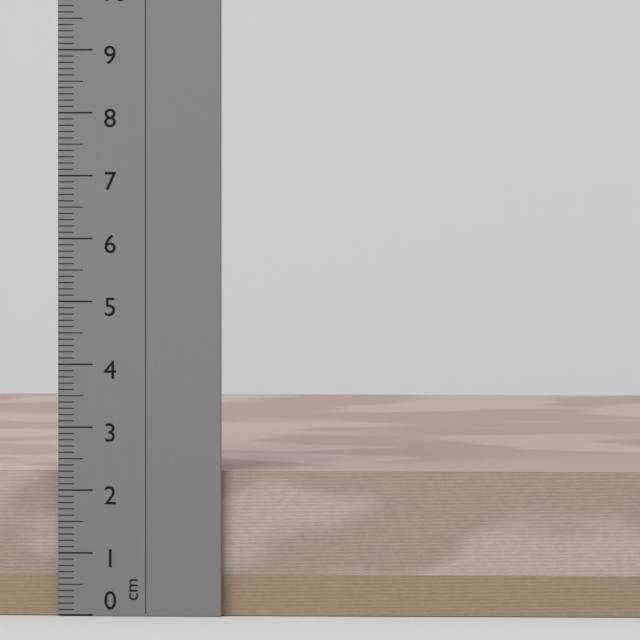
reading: 2.3 cm
